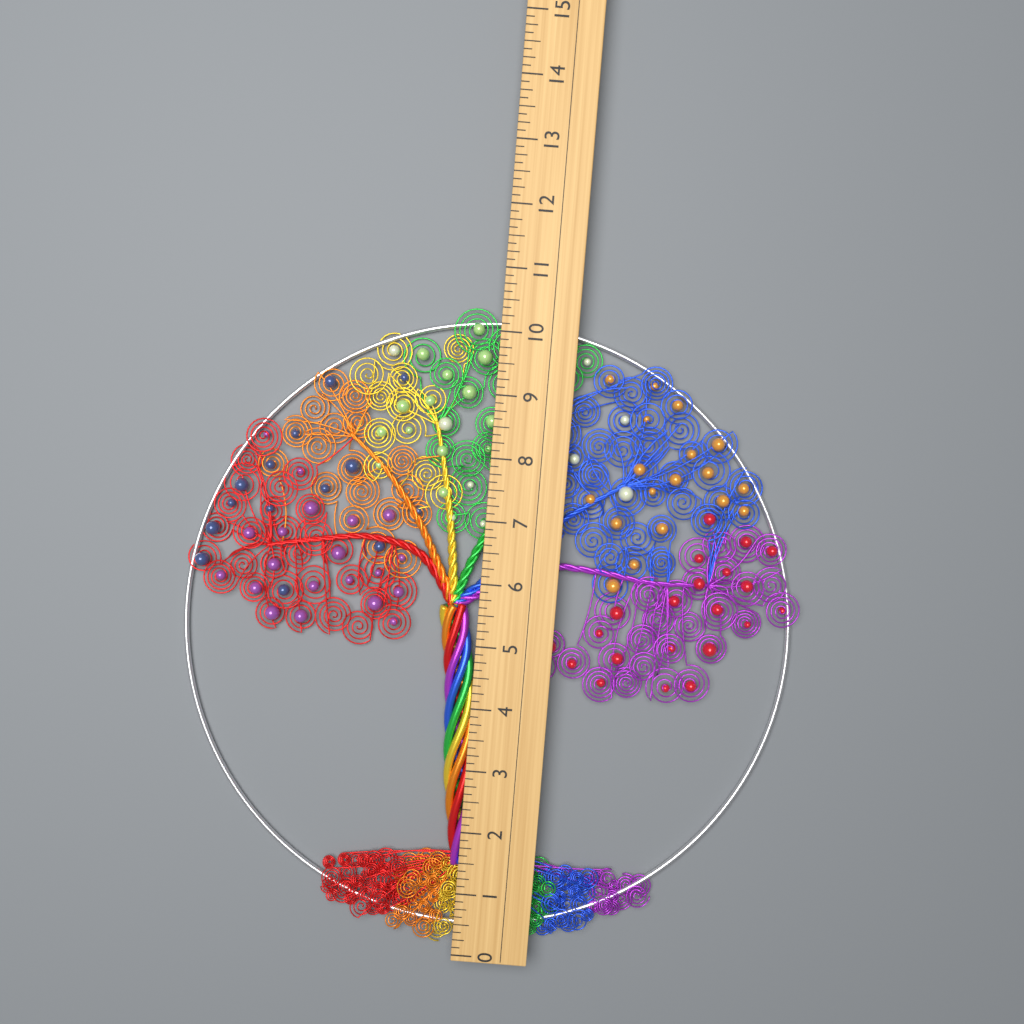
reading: 10.375 (no unit)
